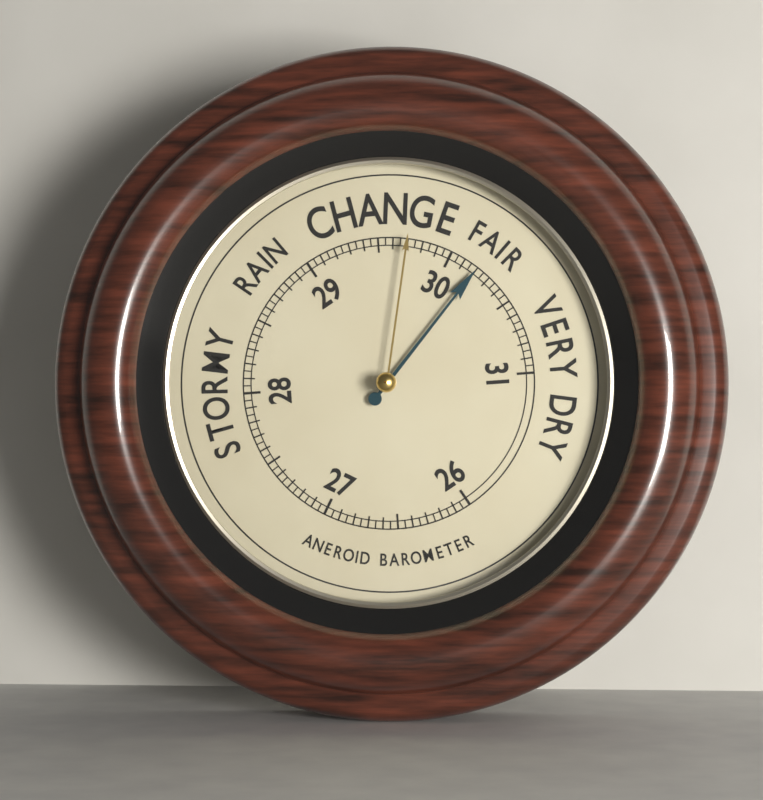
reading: 30.20 (no unit)
